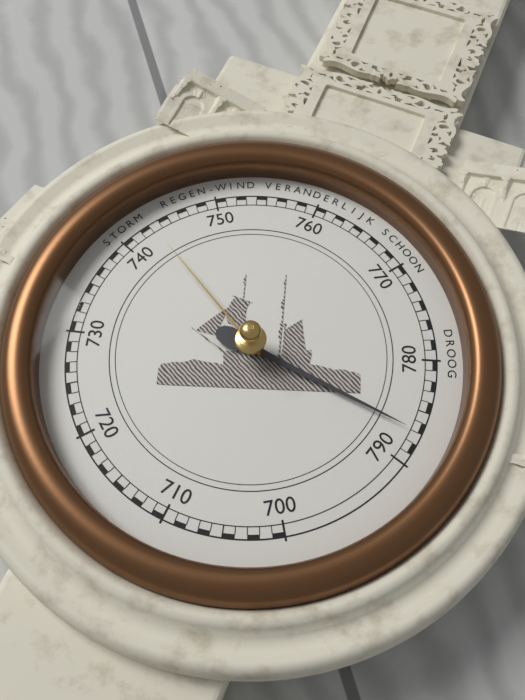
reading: 787 mmHg
